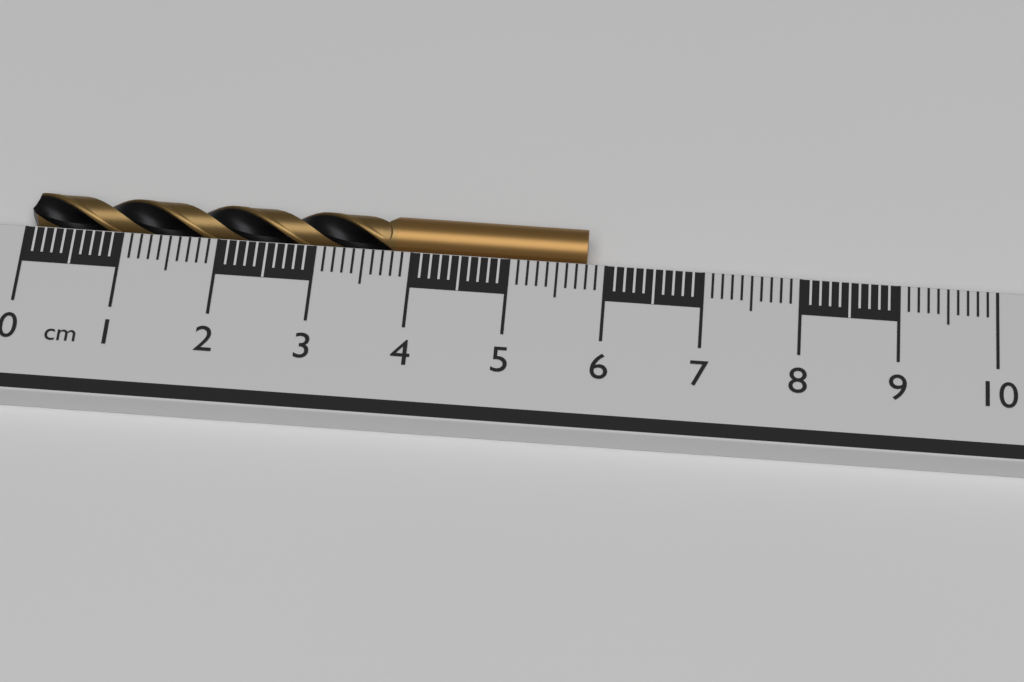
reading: 5.8 cm
